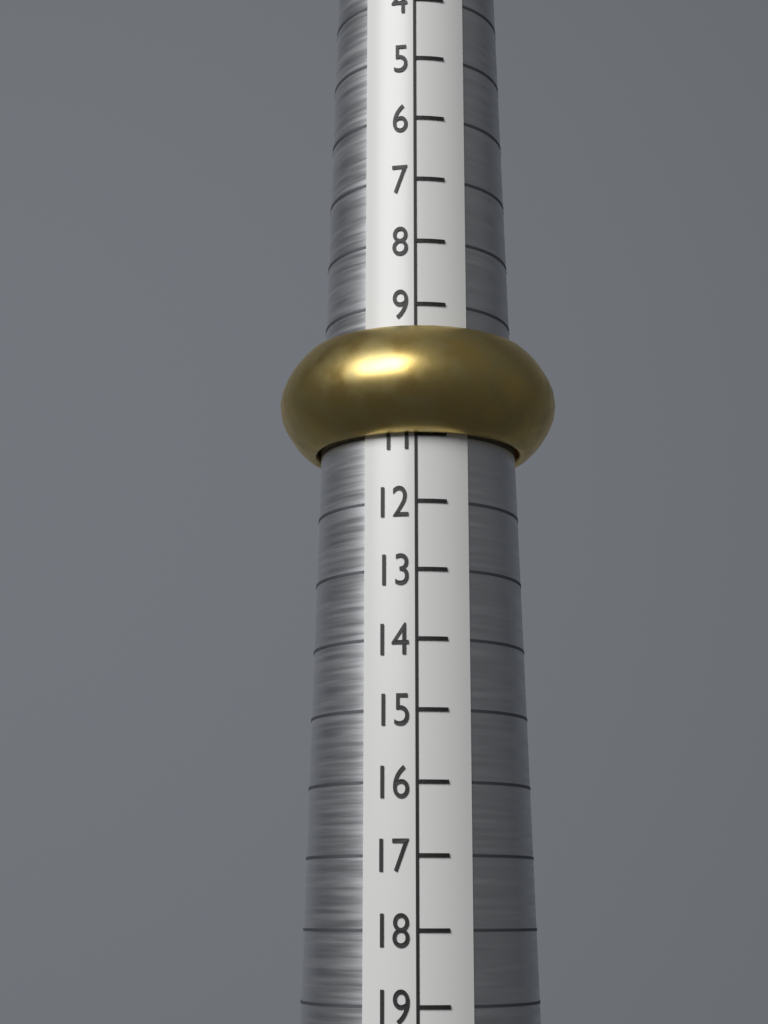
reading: 11 (no unit)
